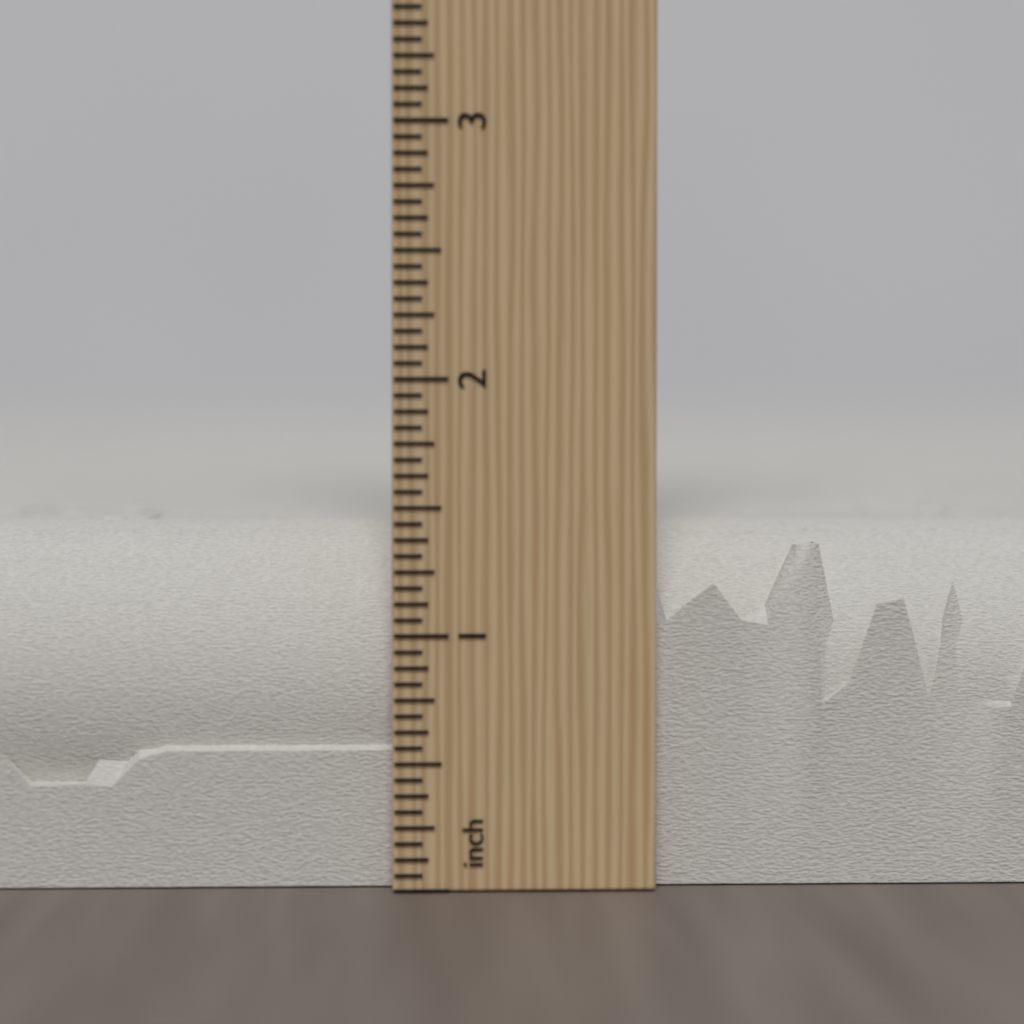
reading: 1.4375 inch
